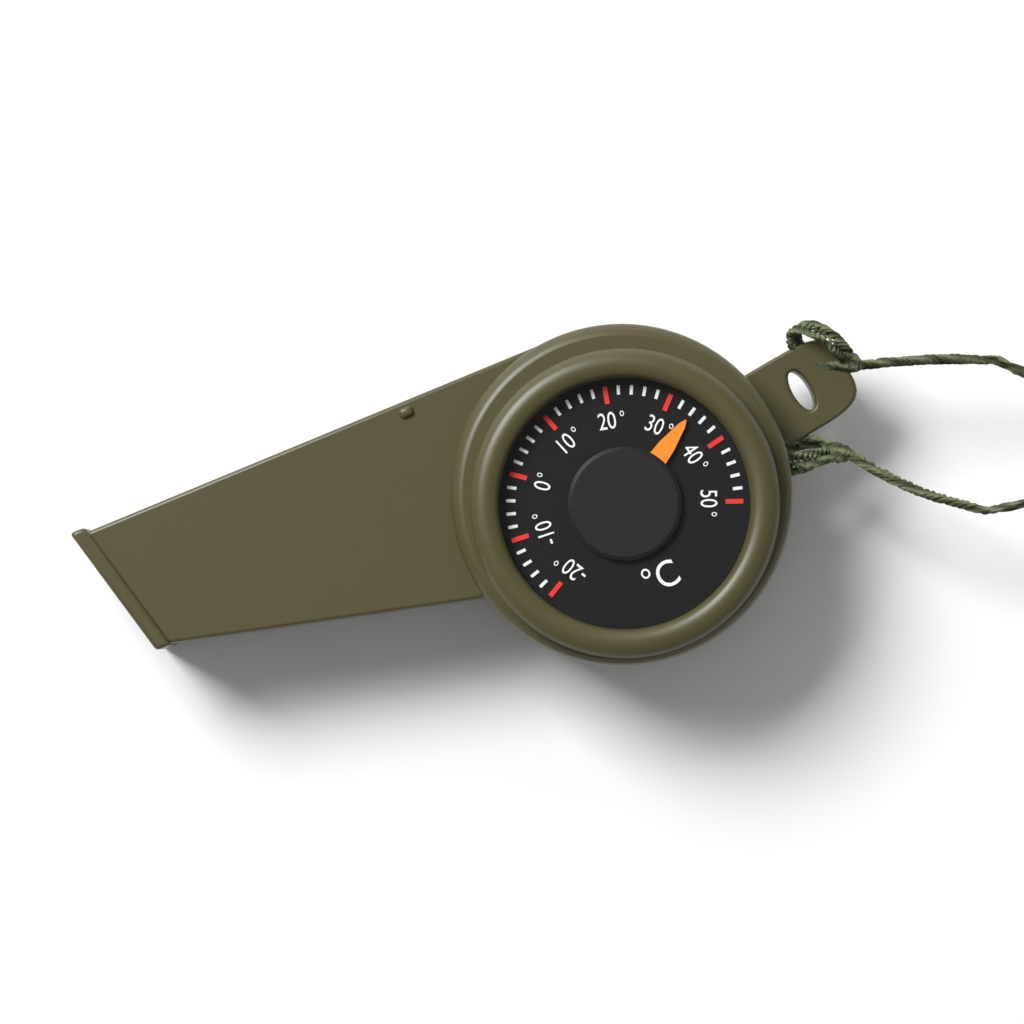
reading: 34 °C
